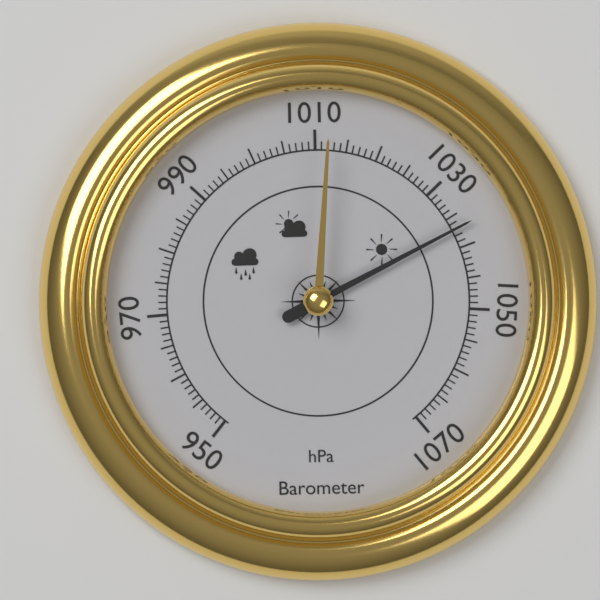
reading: 1037 hPa
